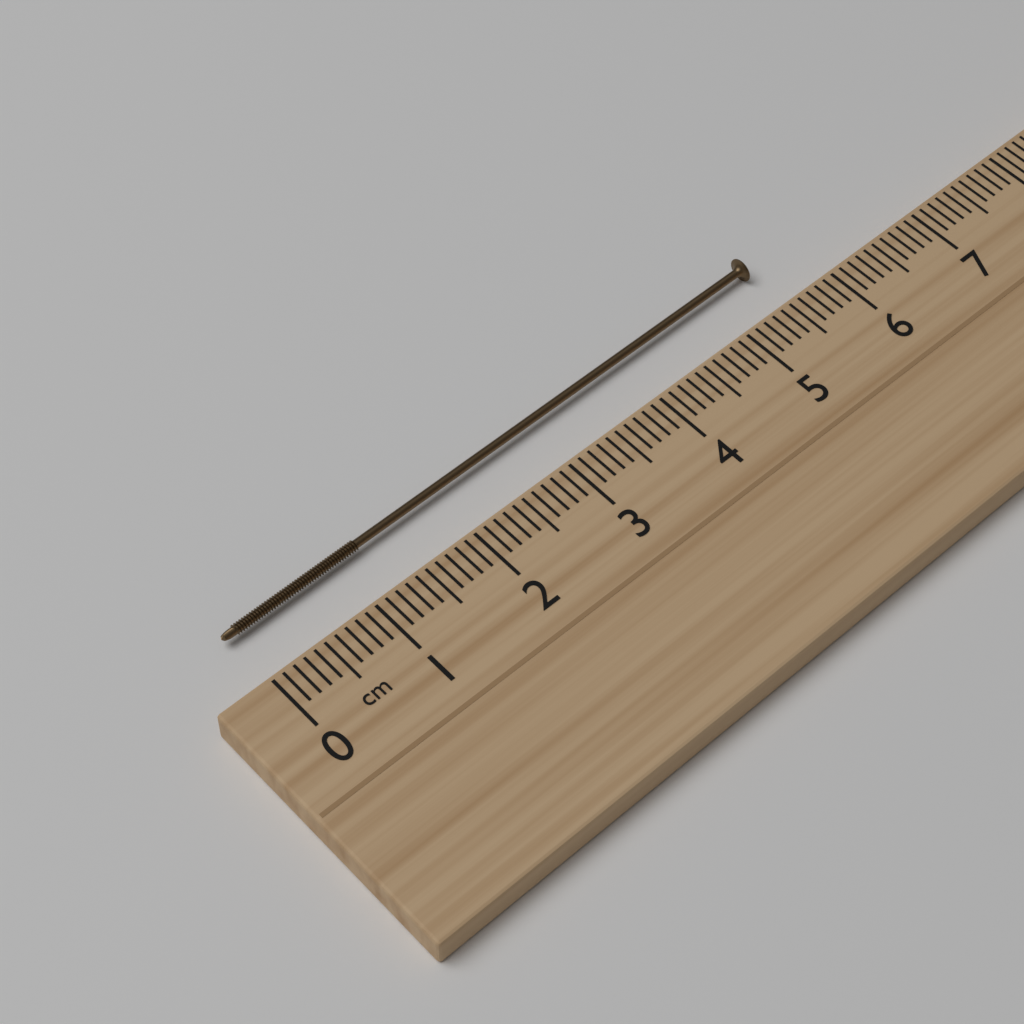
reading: 5.6 cm
